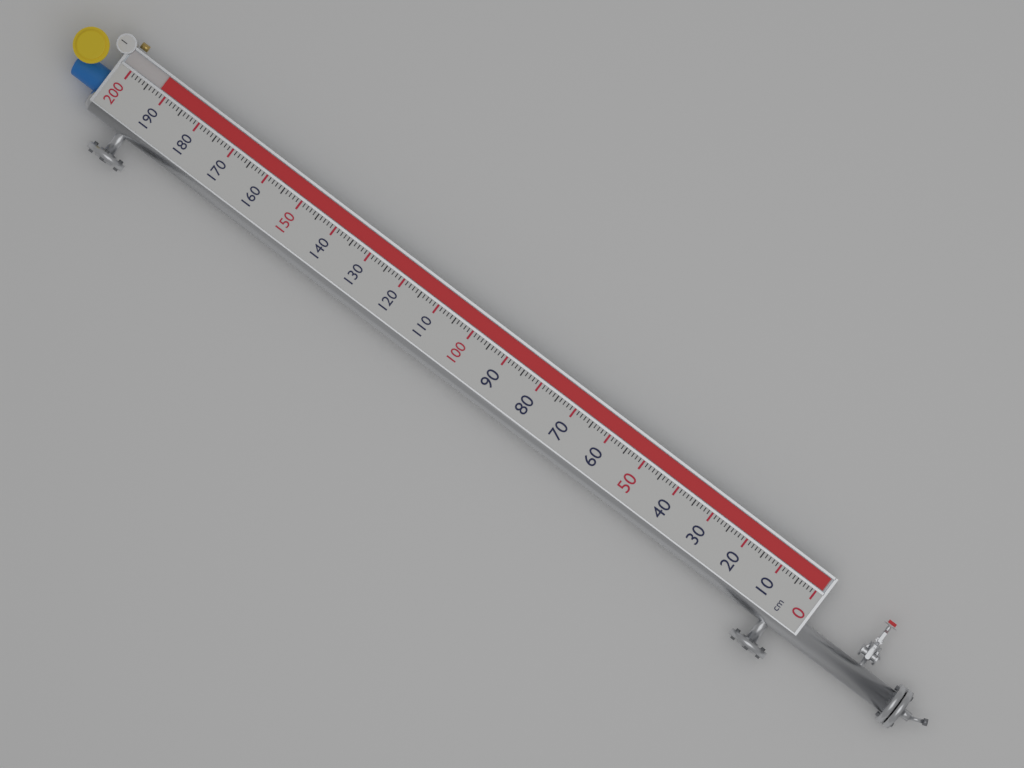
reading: 192 cm
